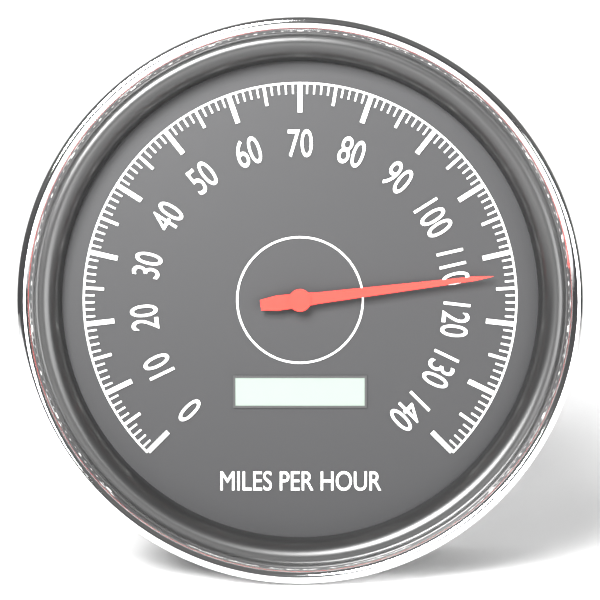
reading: 113 mph
